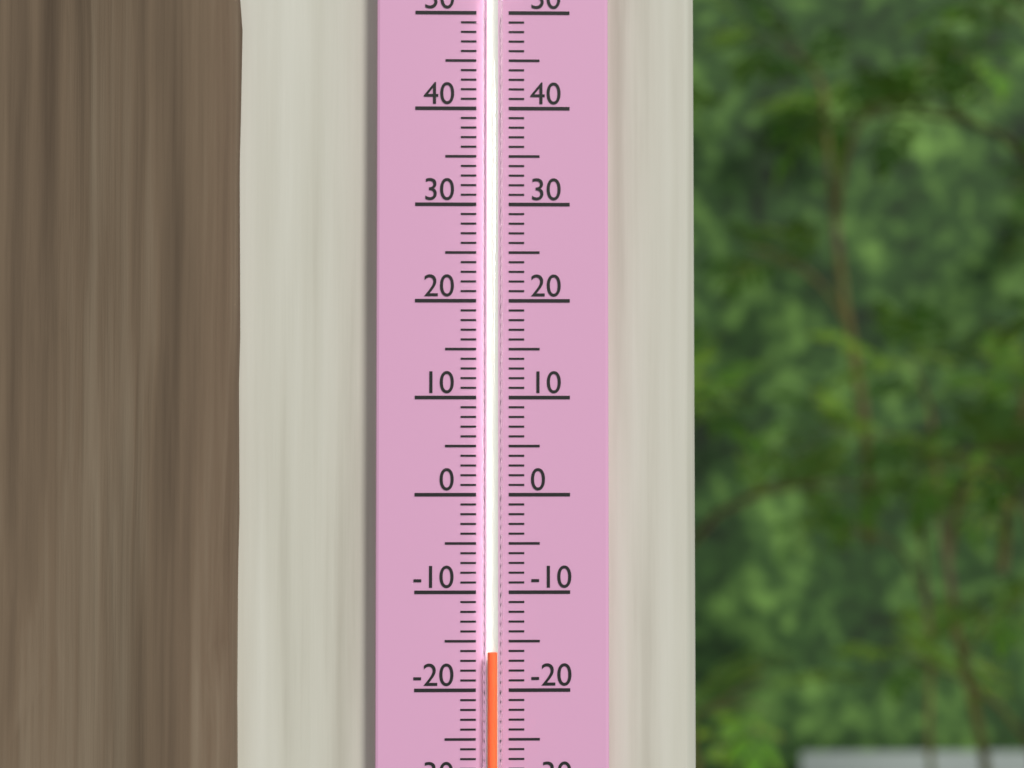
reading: -16 (no unit)
